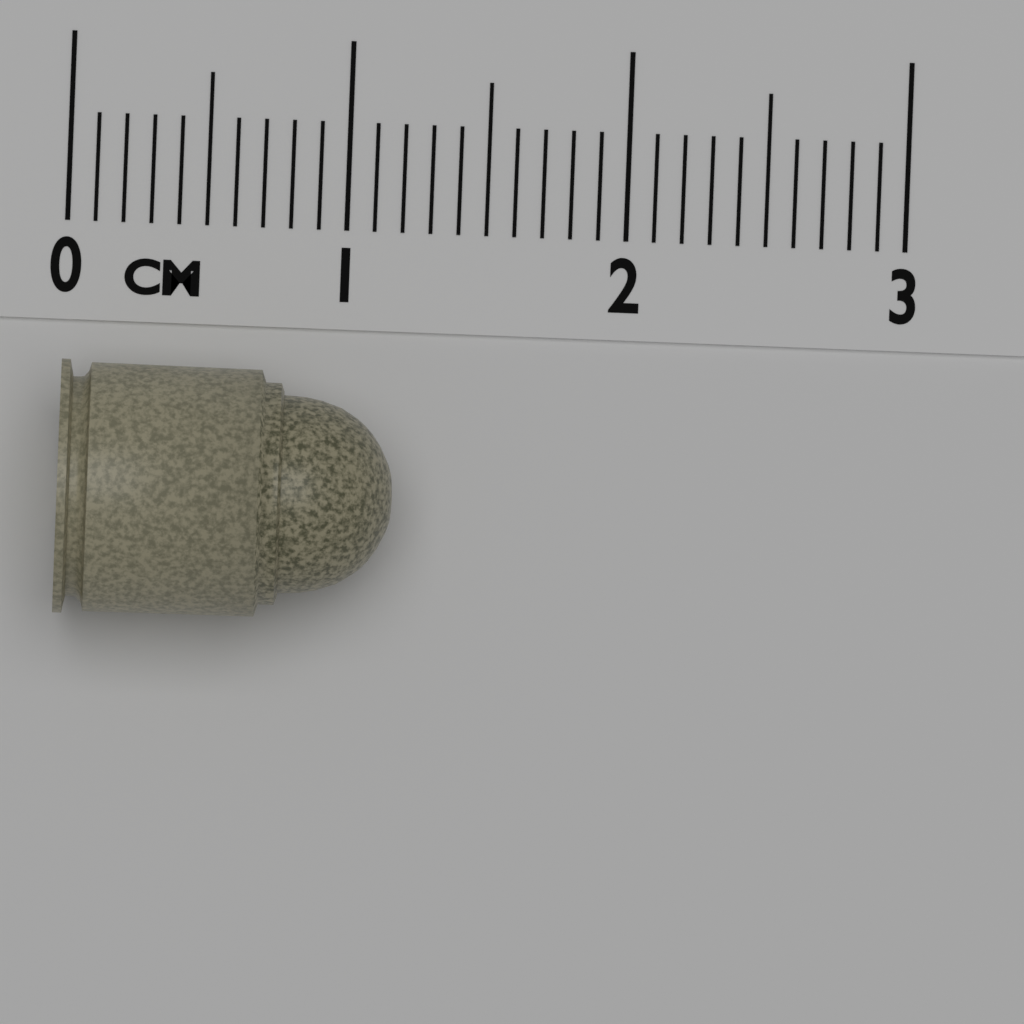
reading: 1.2 cm
